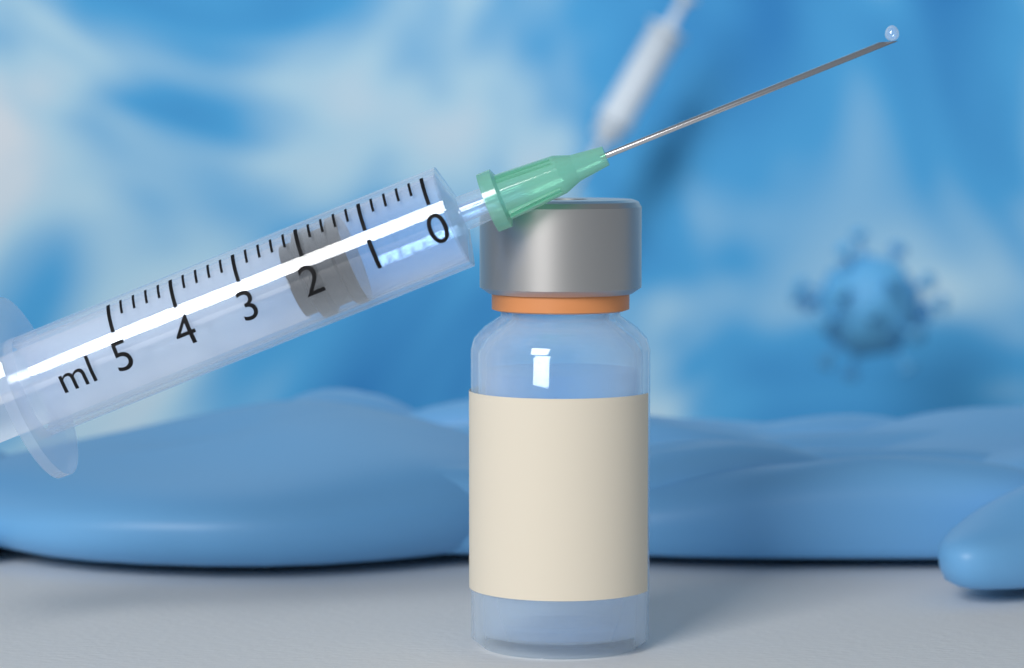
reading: 1.4 ml
